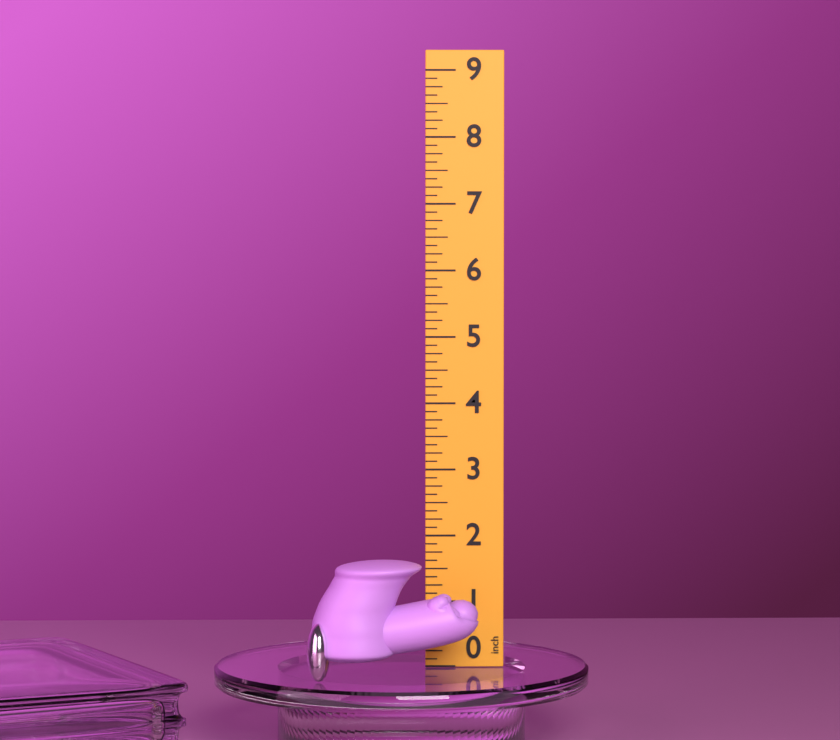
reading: 1.750 inch
